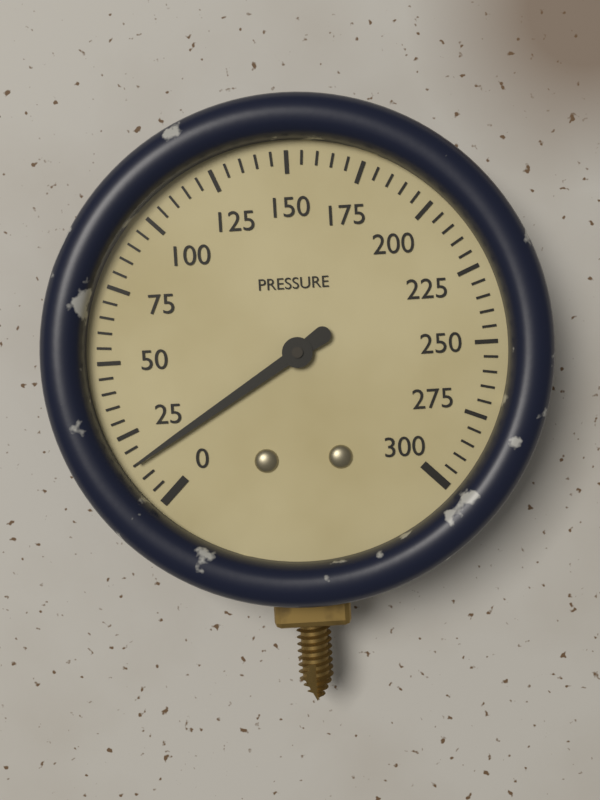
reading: 15 (no unit)
